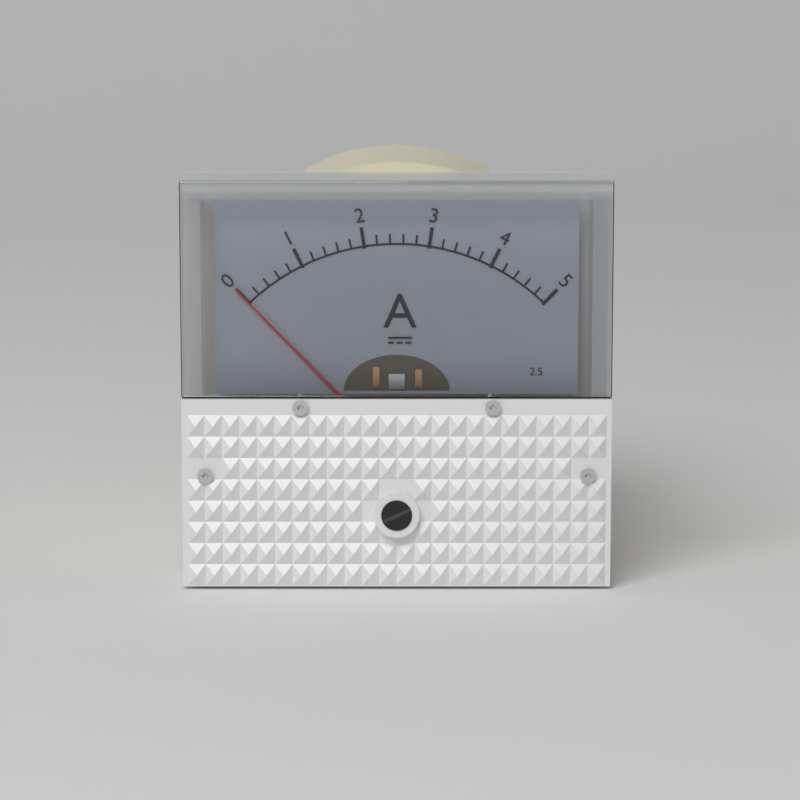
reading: 0.0 A
